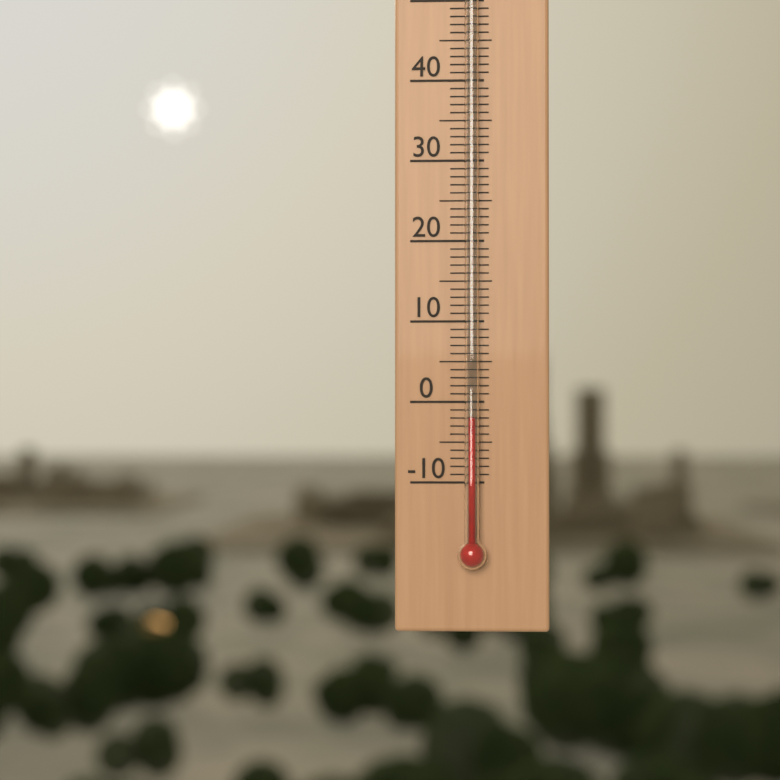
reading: -2 °C
